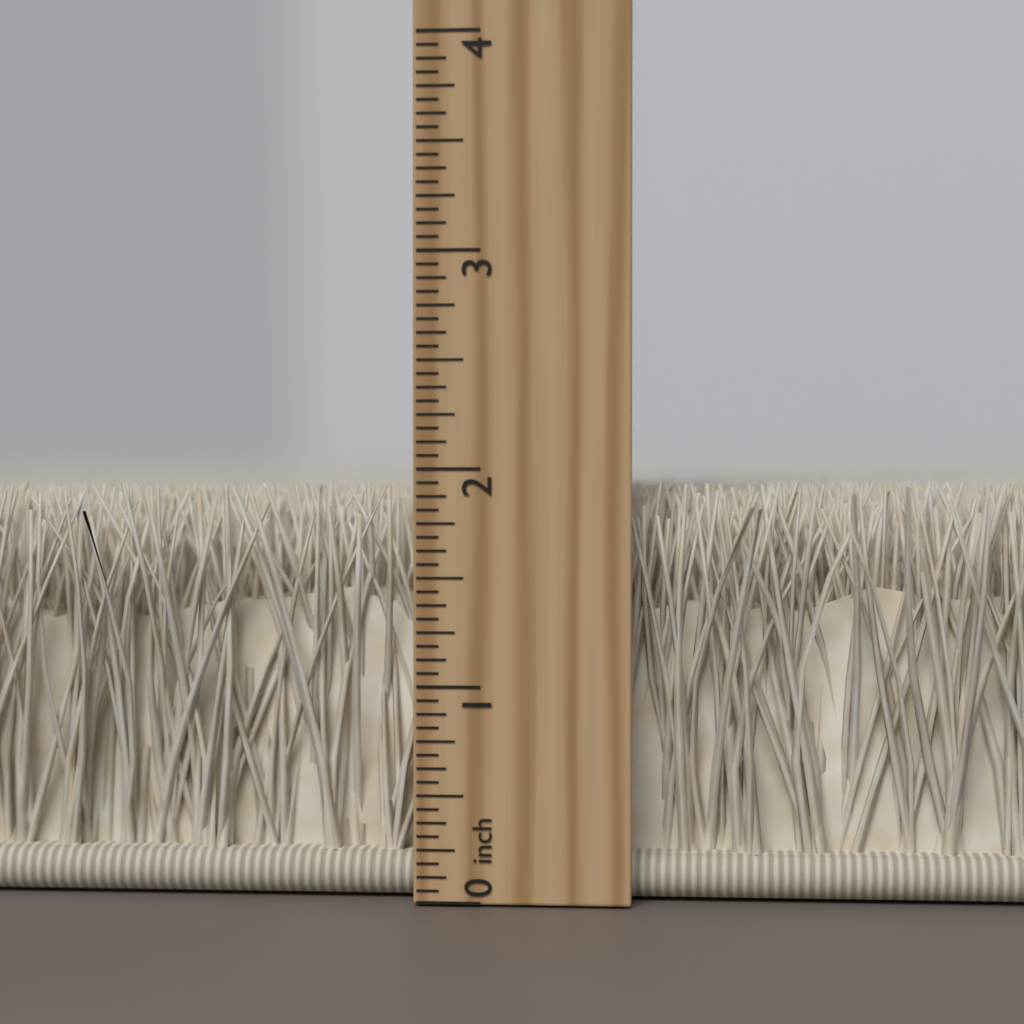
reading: 1.9375 inch
